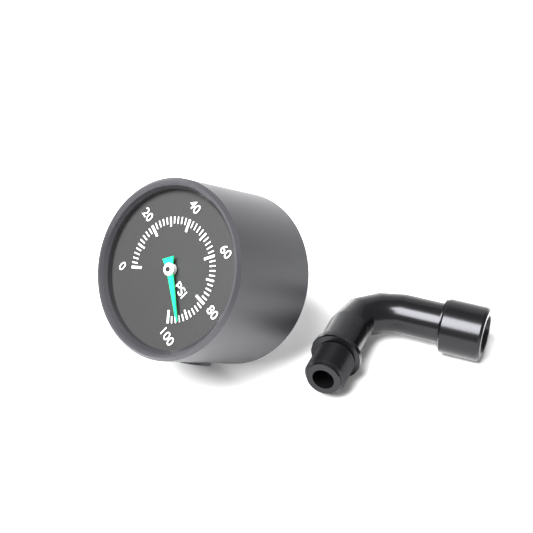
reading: 94 psi
